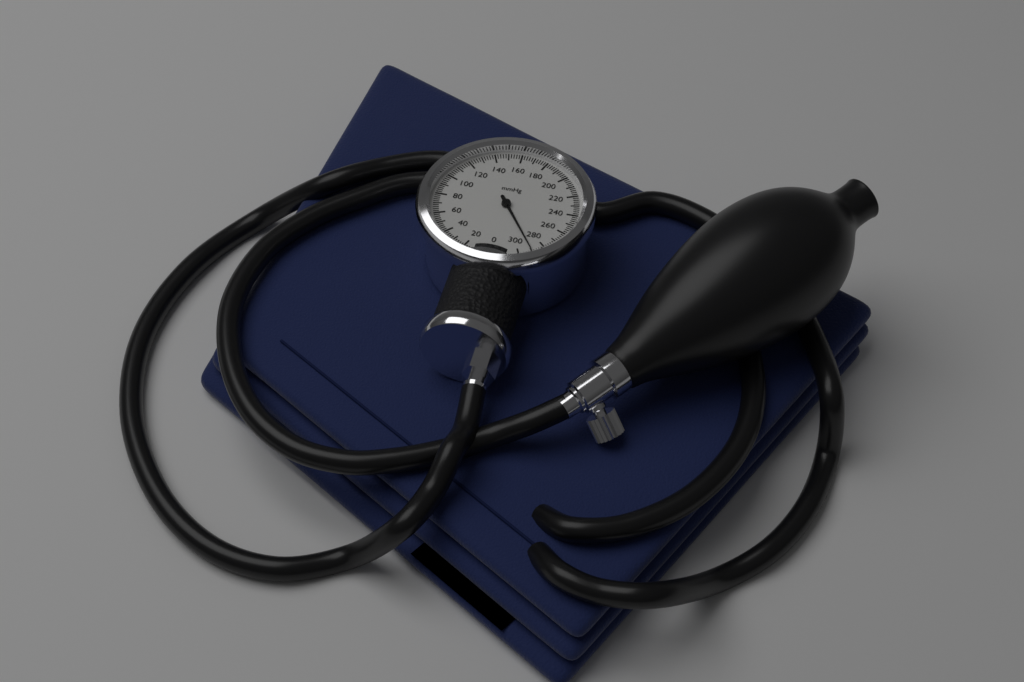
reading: 290 mmHg
